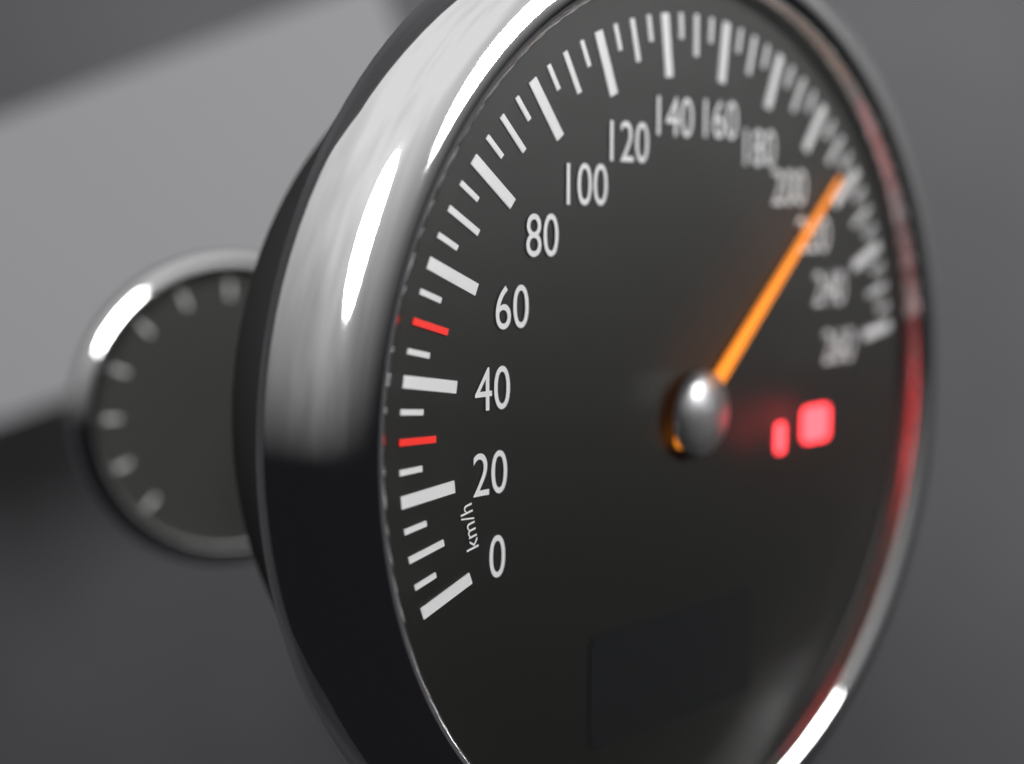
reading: 215 km/h
